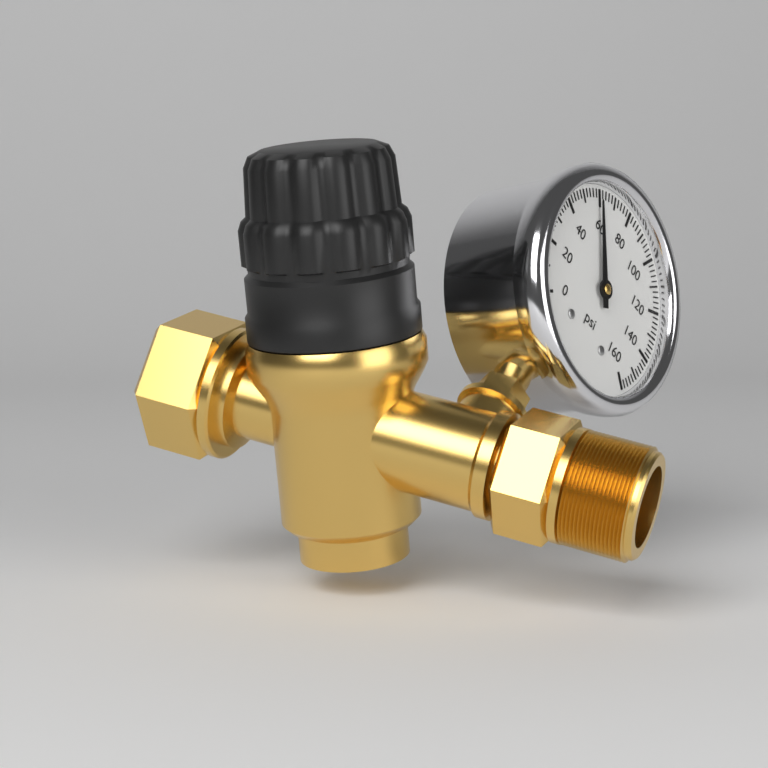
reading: 60 psi
